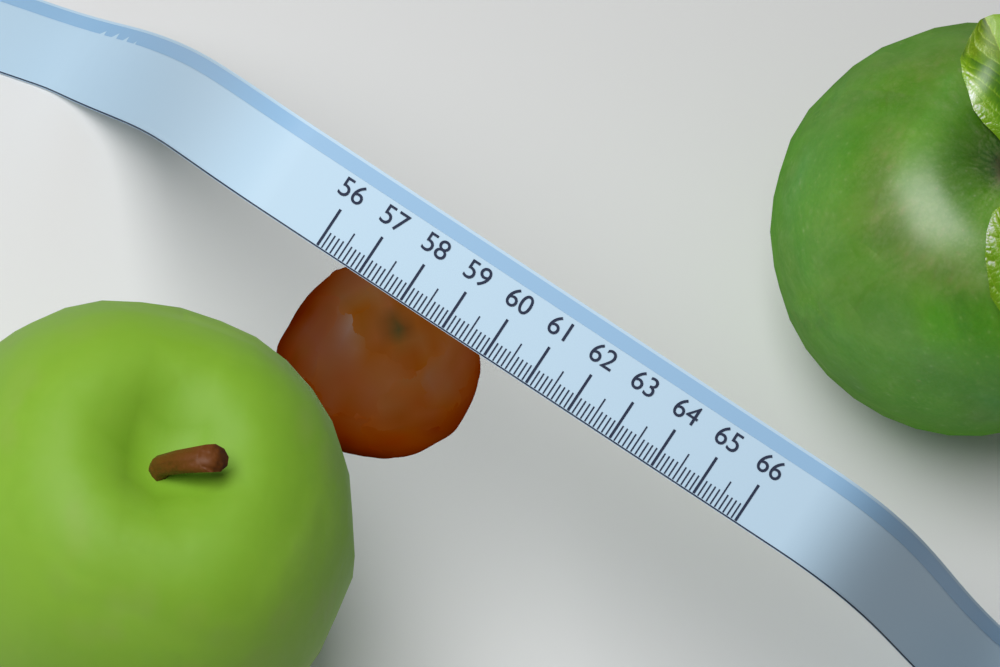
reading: 60.1 (no unit)
